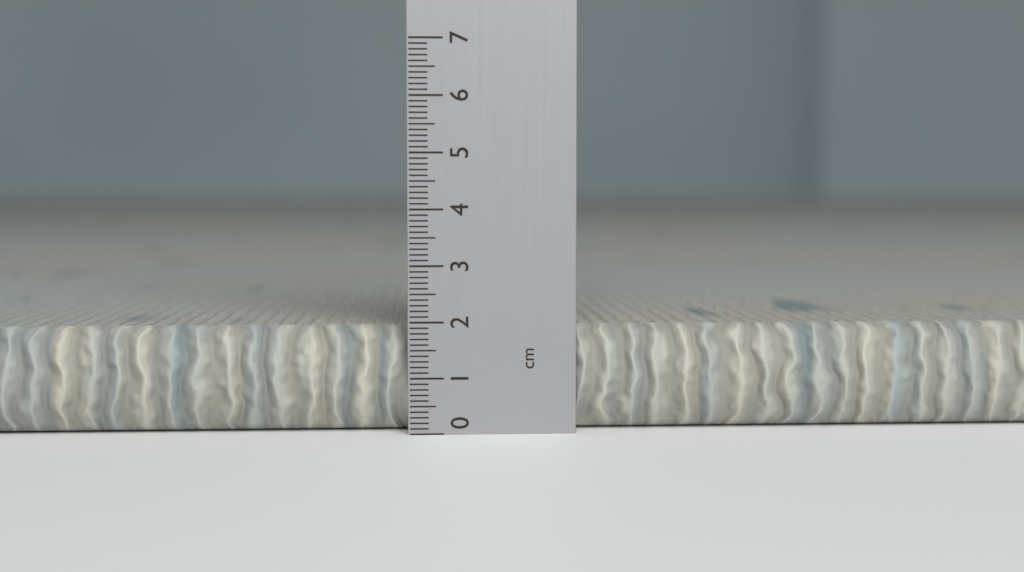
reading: 1.9 cm
